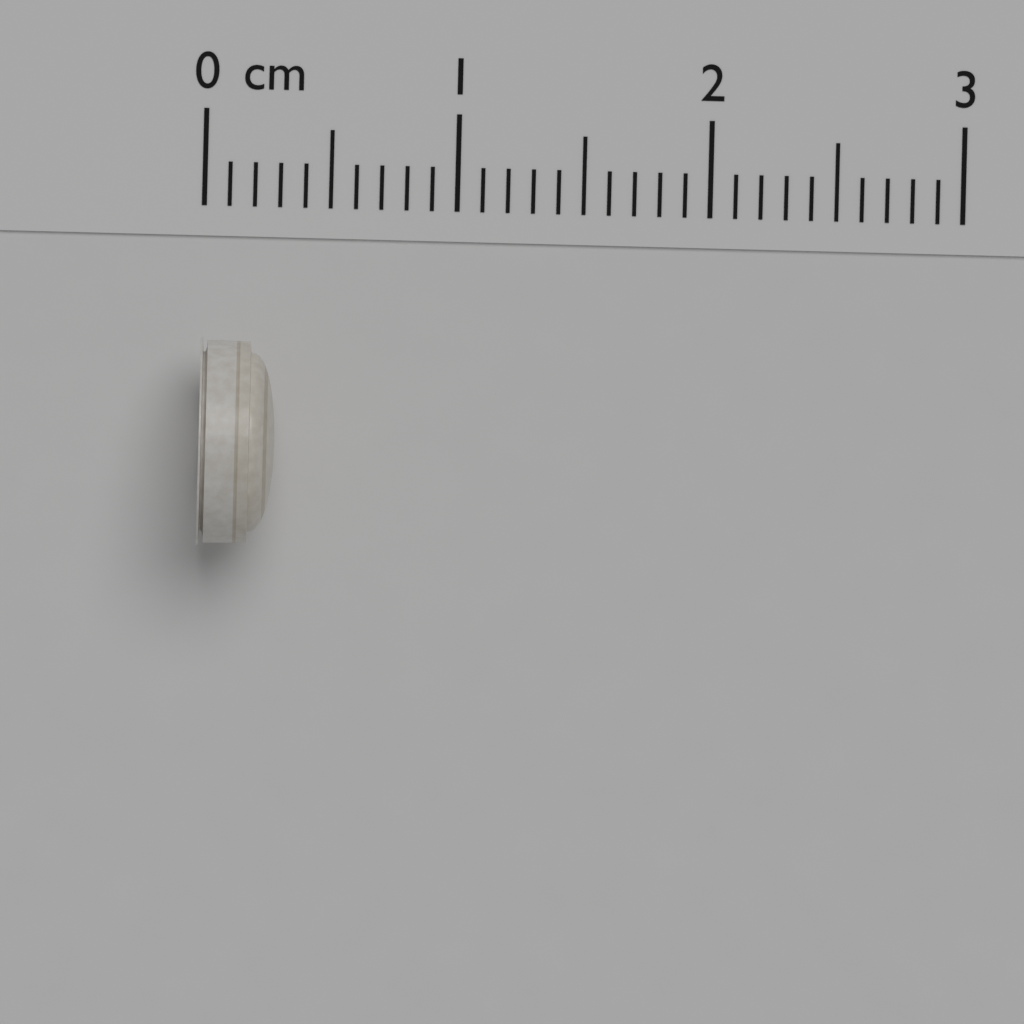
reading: 0.3 cm
